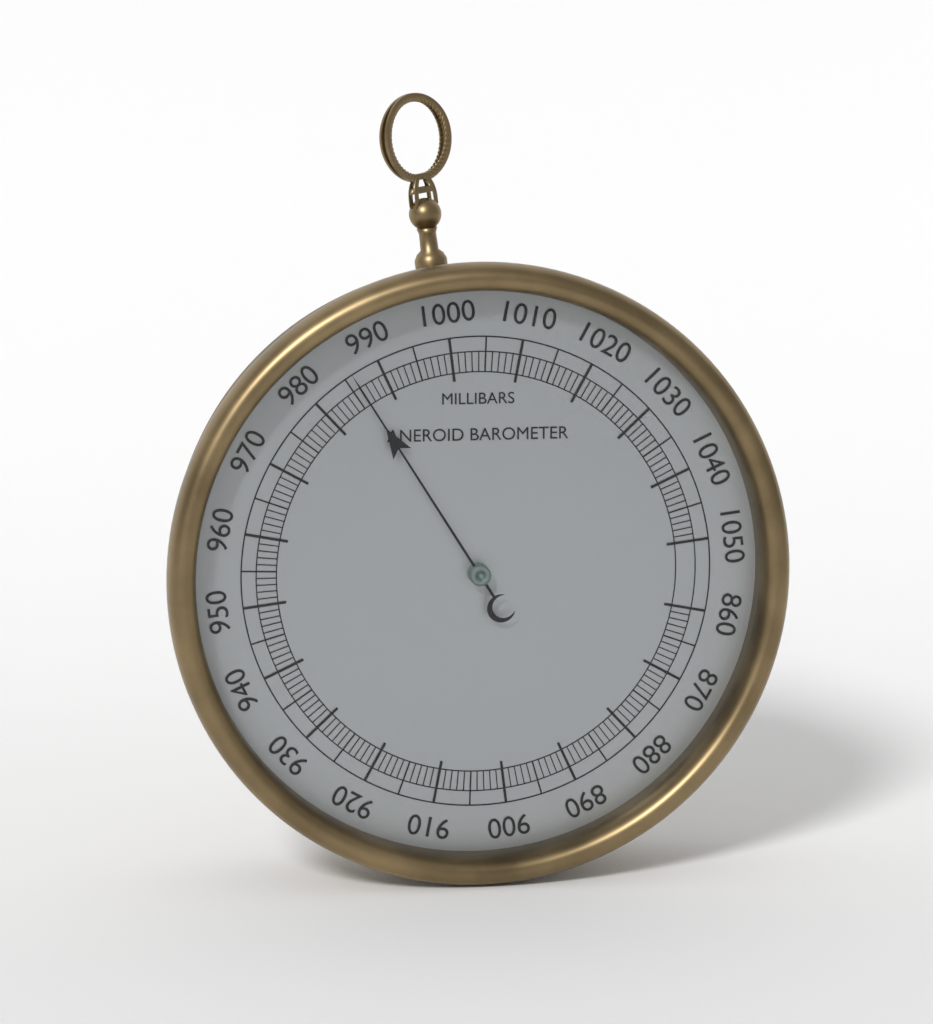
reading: 986 mbar
